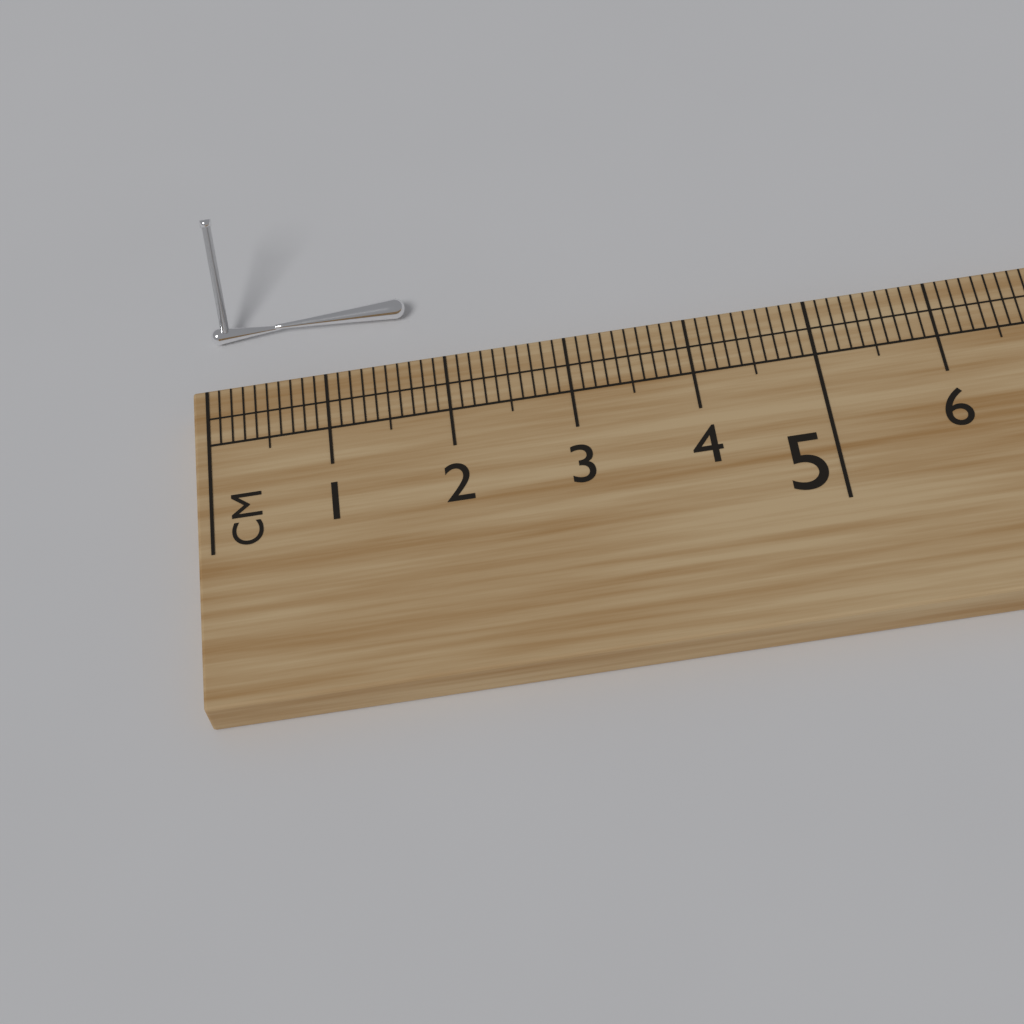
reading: 1.7 cm
